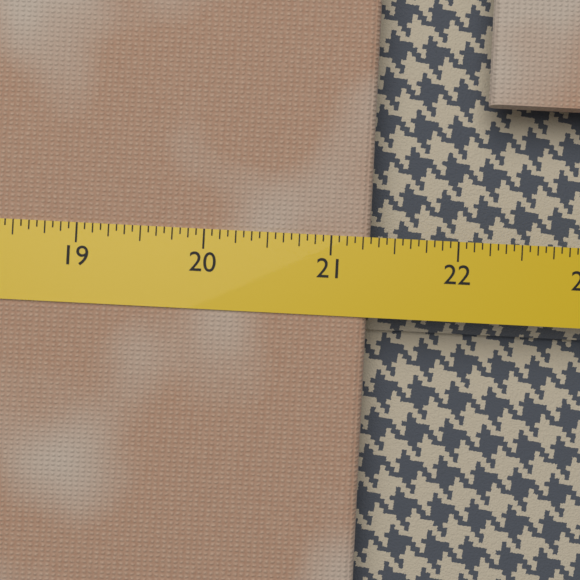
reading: 21.3125 (no unit)
